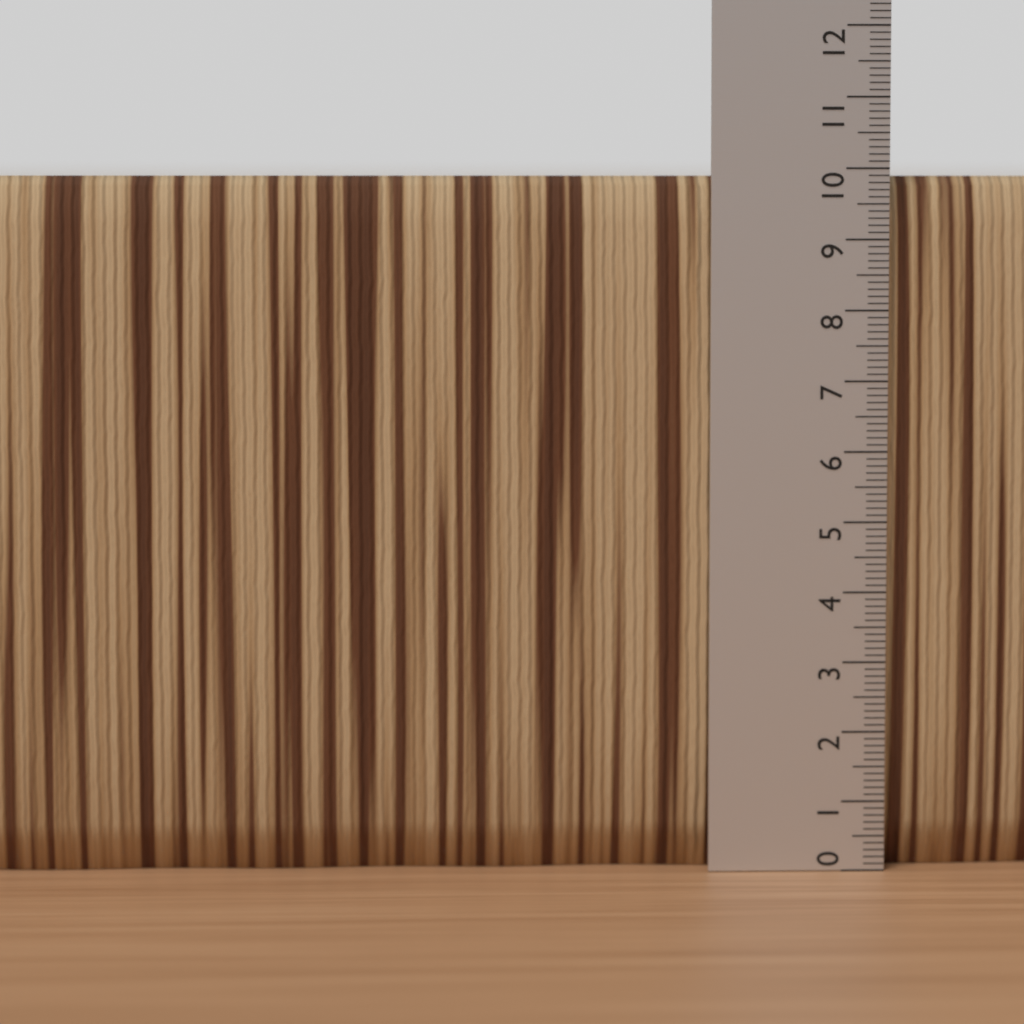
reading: 9.9 (no unit)
